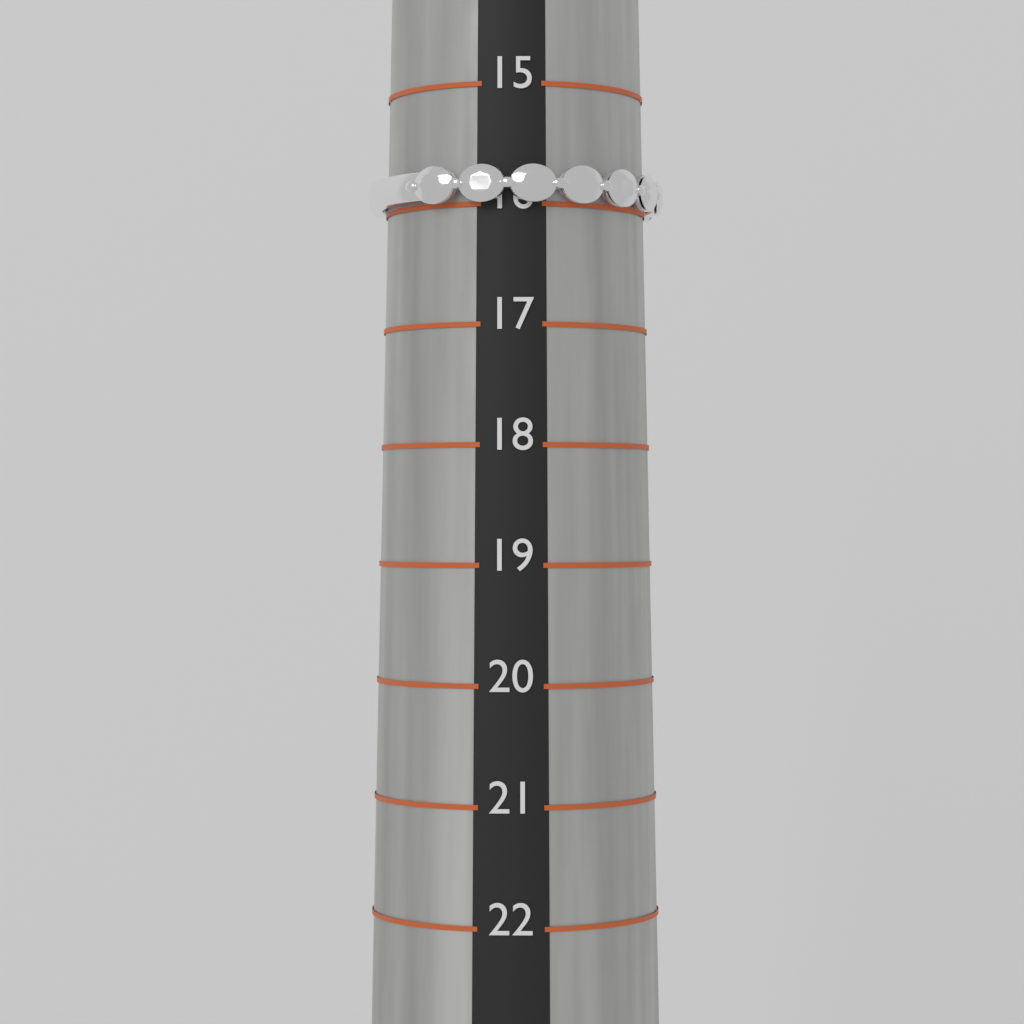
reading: 16 (no unit)
